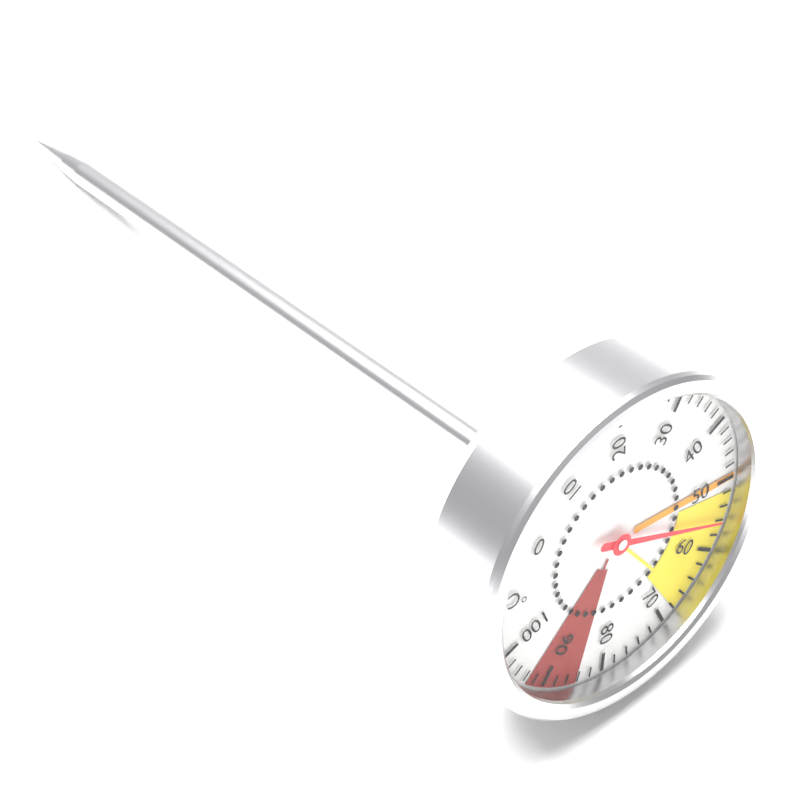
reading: 56 °C
